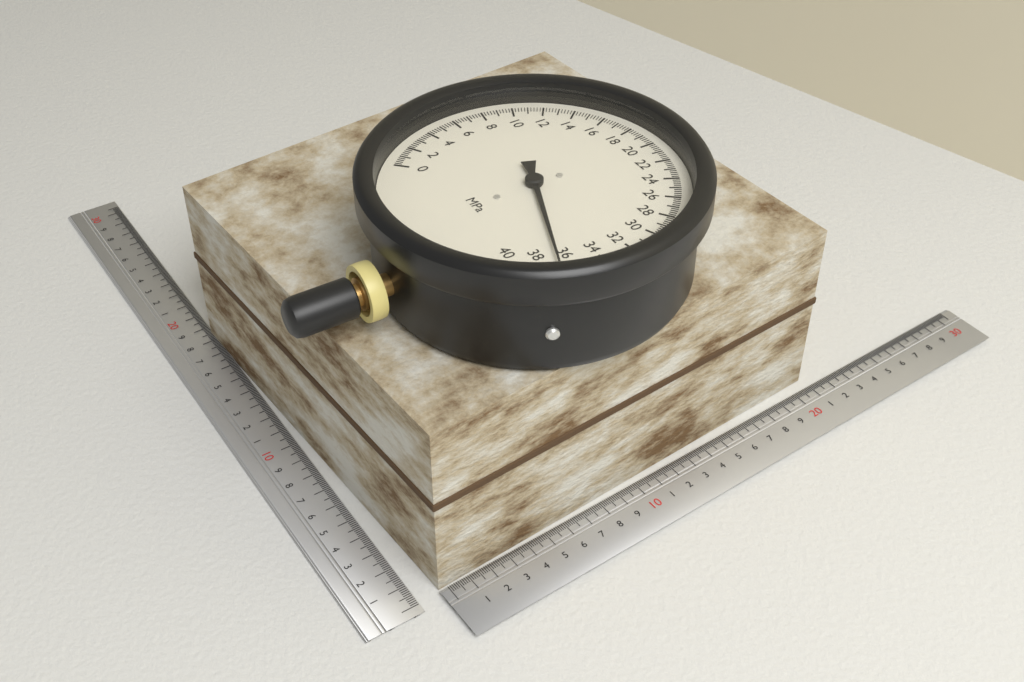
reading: 36.6 MPa
